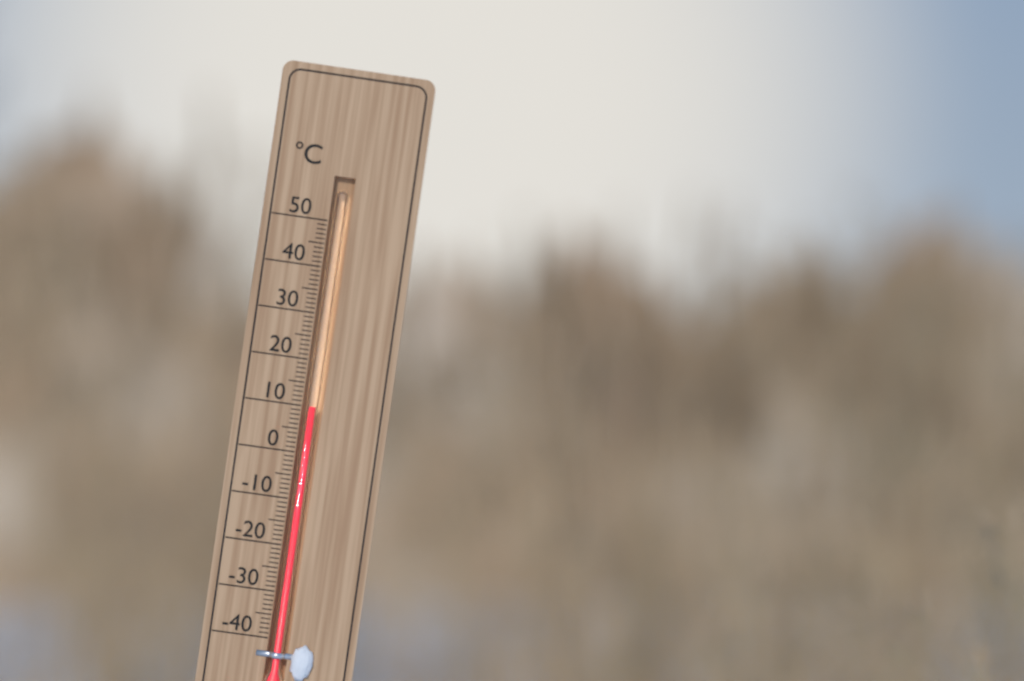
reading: 10 °C
